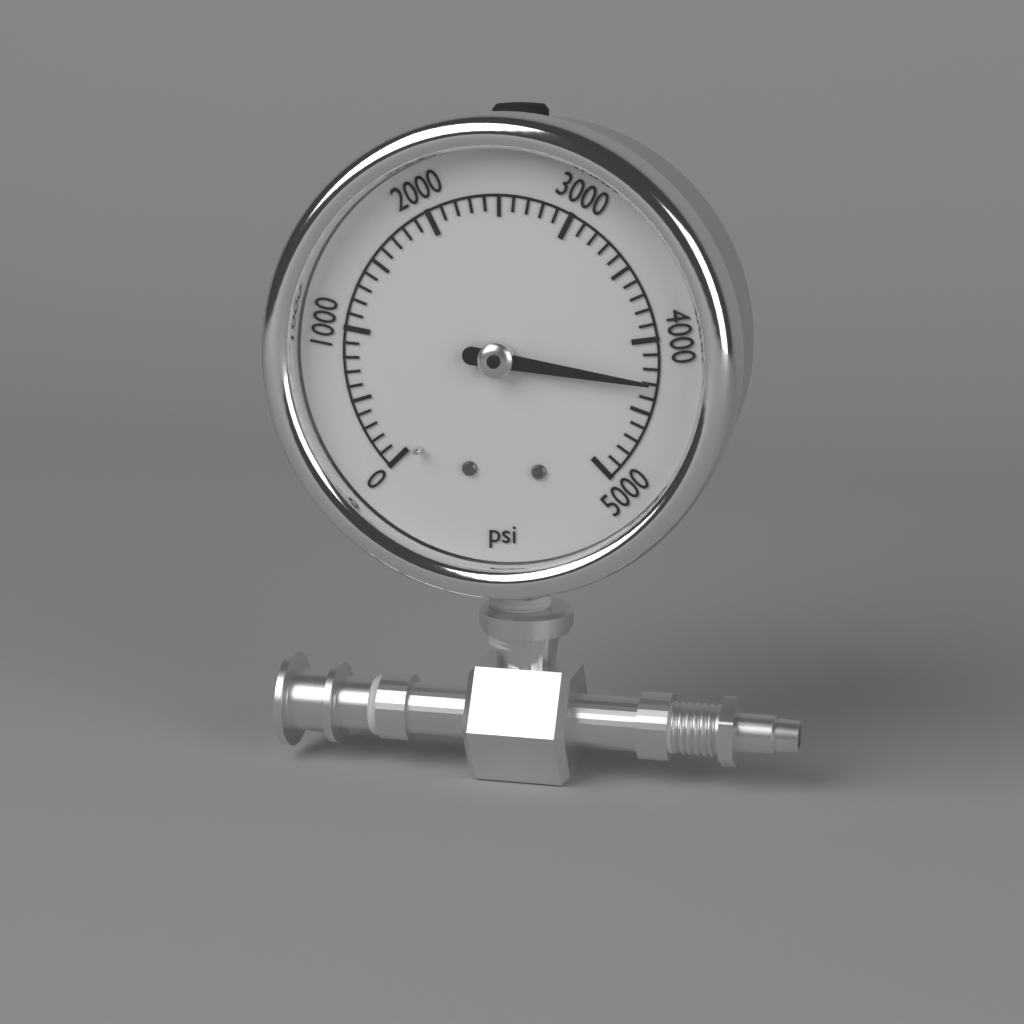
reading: 4300 psi
